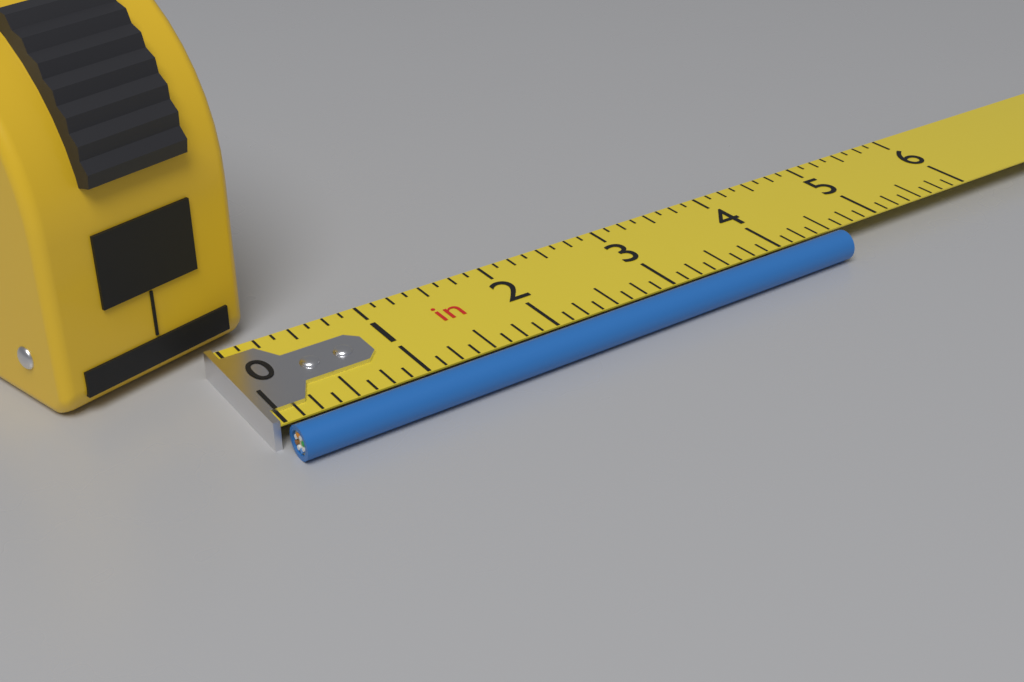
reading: 4.500 in
